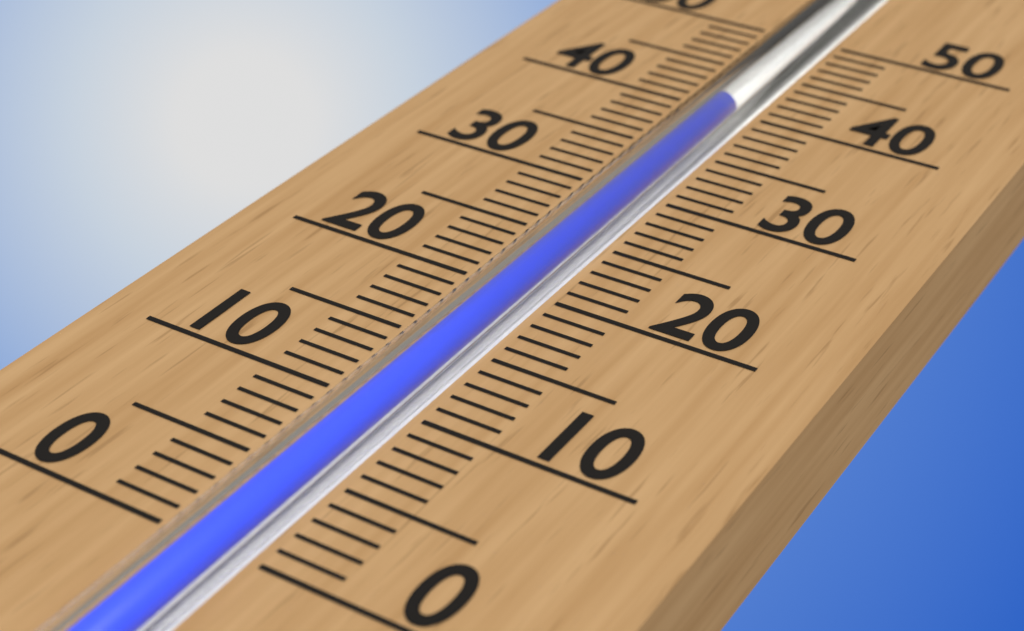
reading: 40 (no unit)
